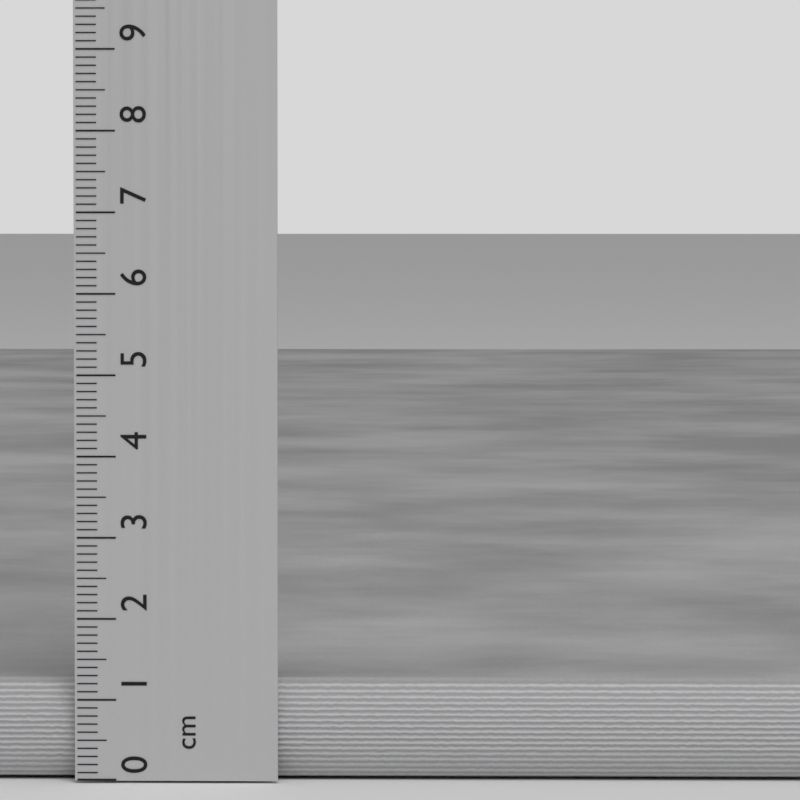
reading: 1.2 cm
